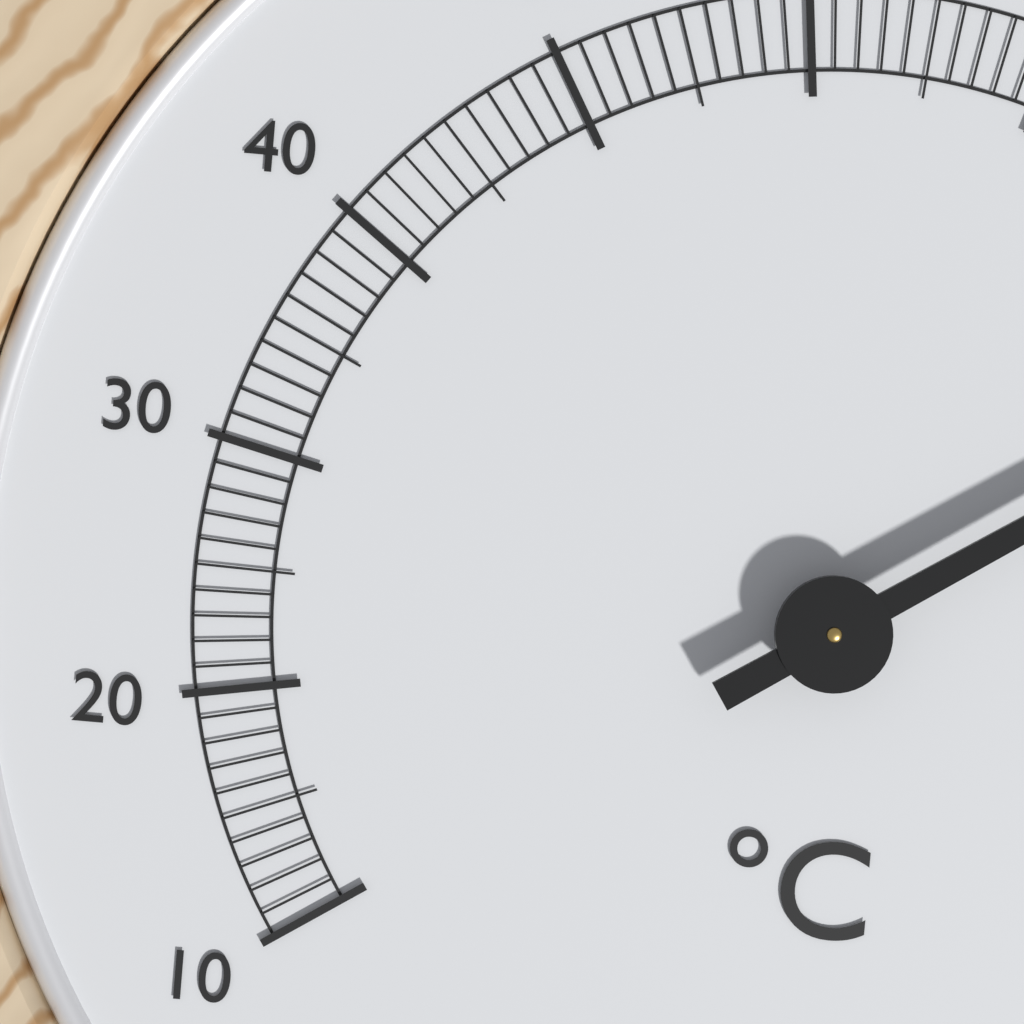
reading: 87 °C
